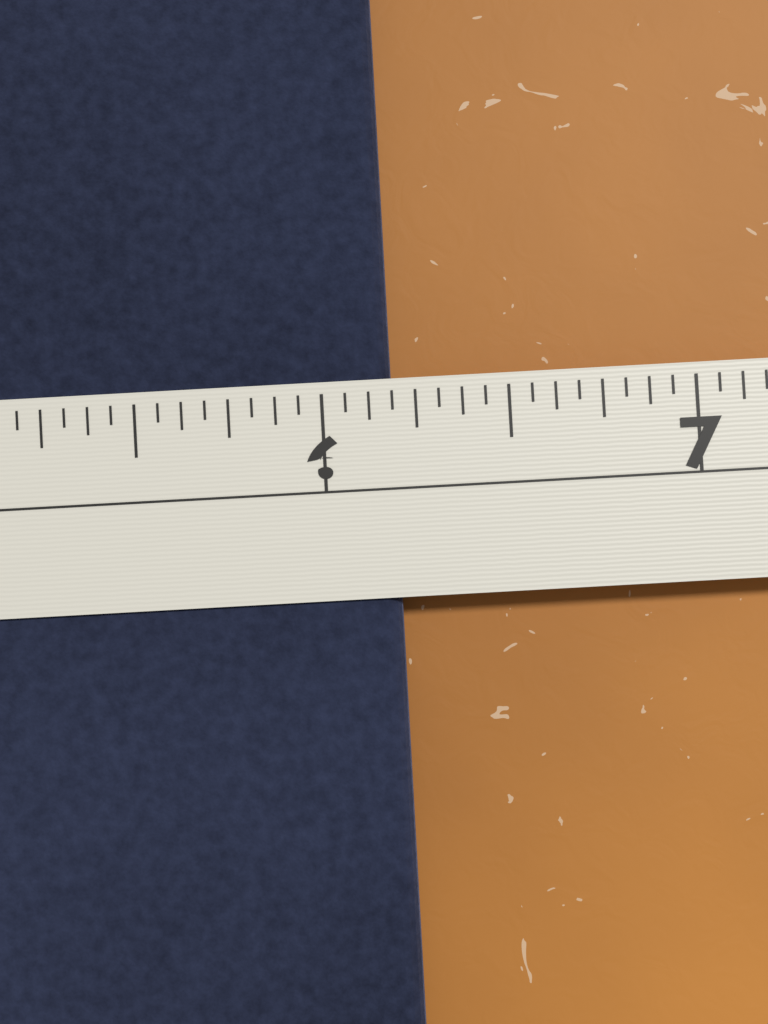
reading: 6.1875 in
